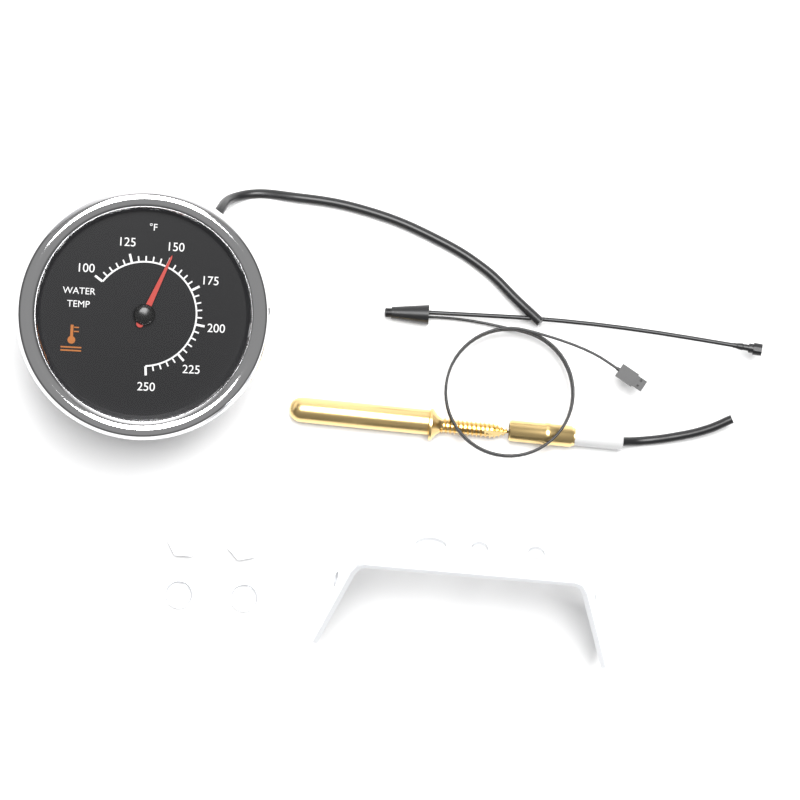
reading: 150 °F
